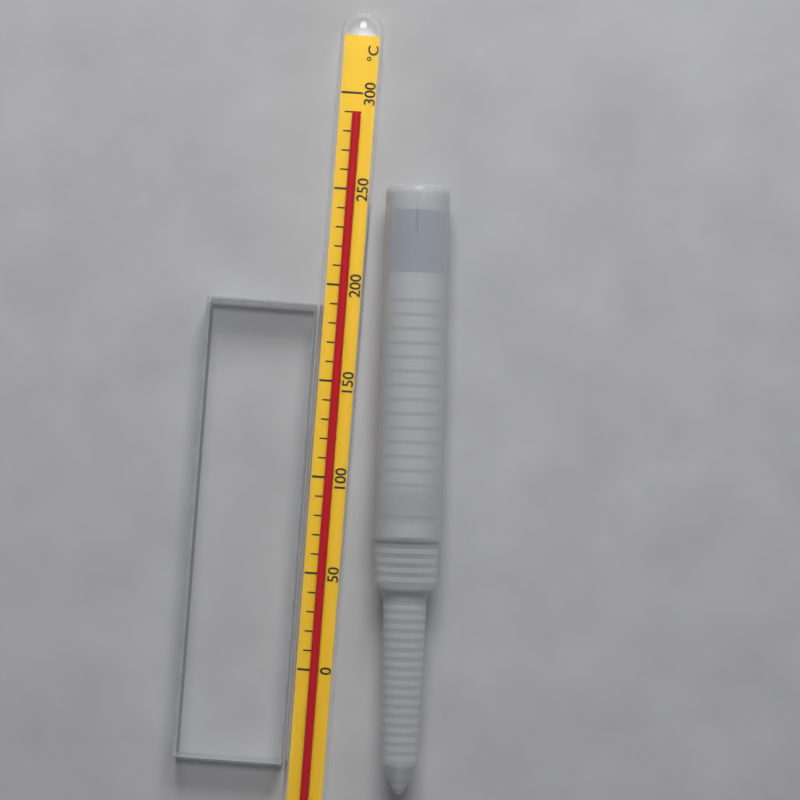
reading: 290 °C
